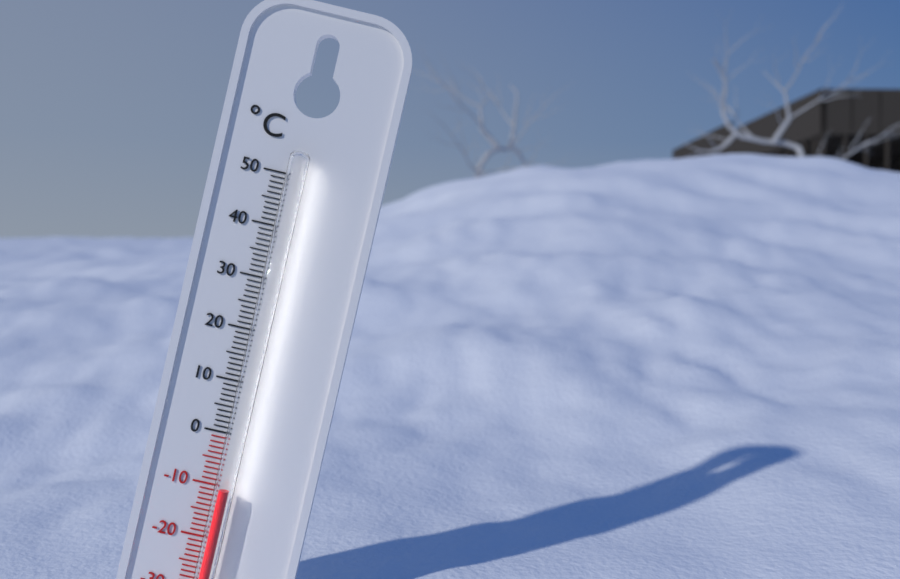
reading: -10 °C
